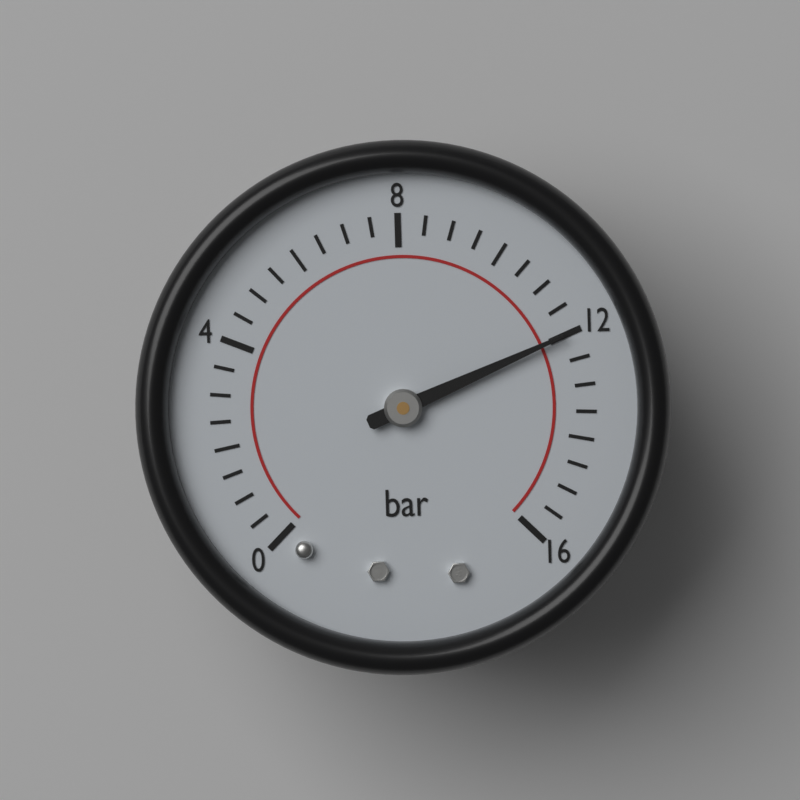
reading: 12.0 bar
